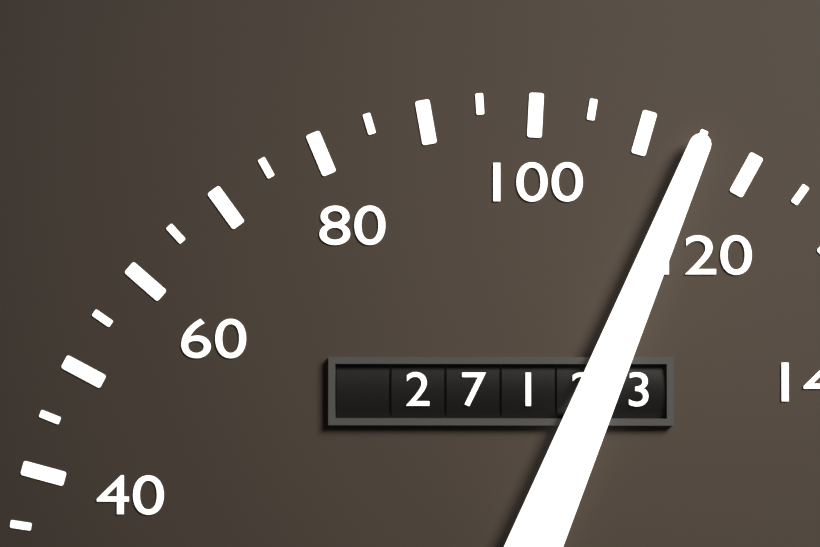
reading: 115 (no unit)
